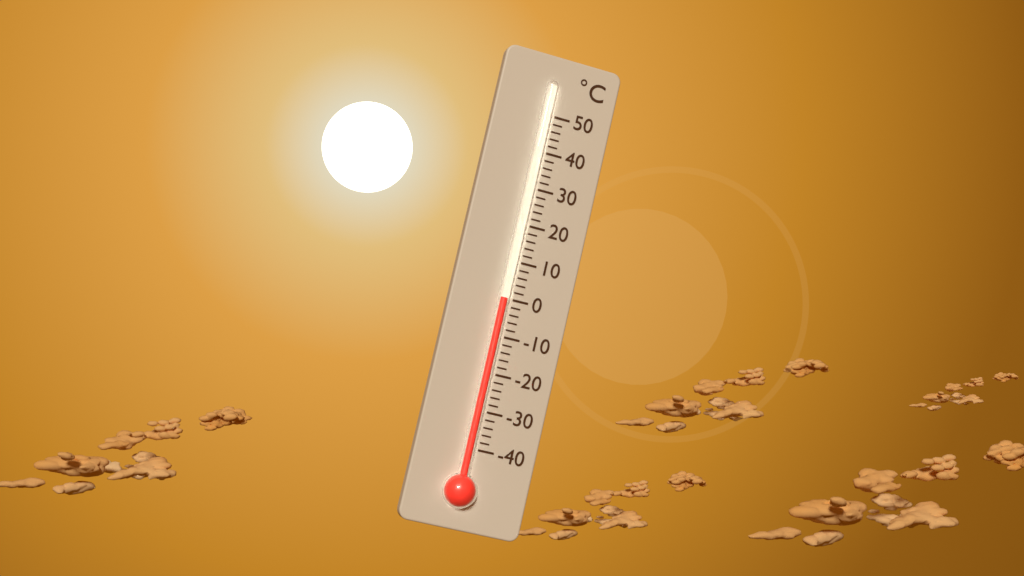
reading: 0 °C
